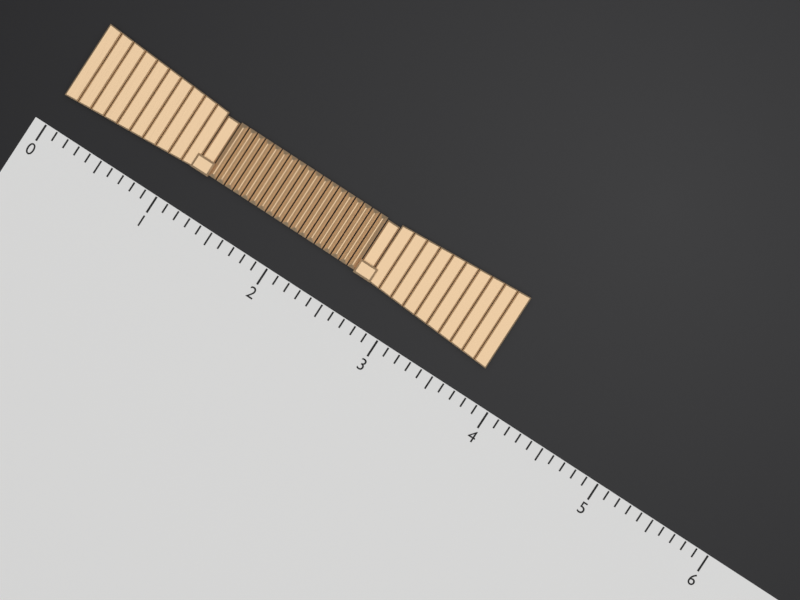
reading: 3.8 (no unit)
